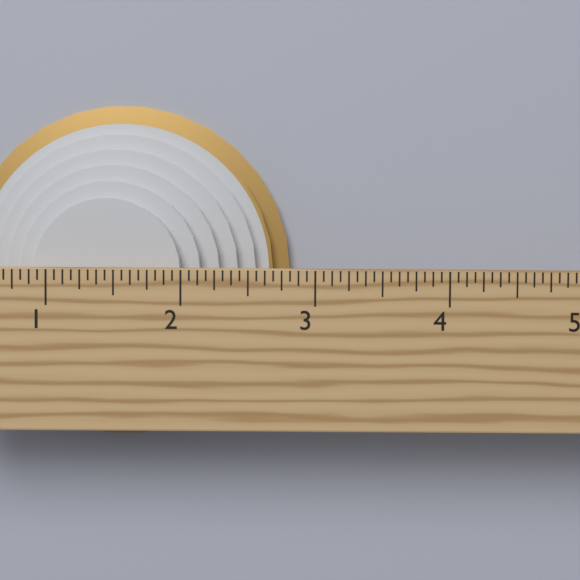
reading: 2.8125 in
